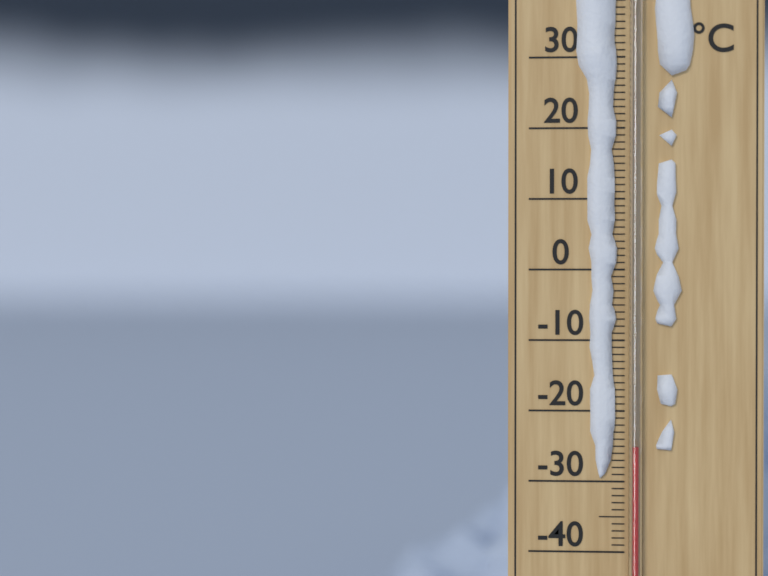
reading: -25 °C
